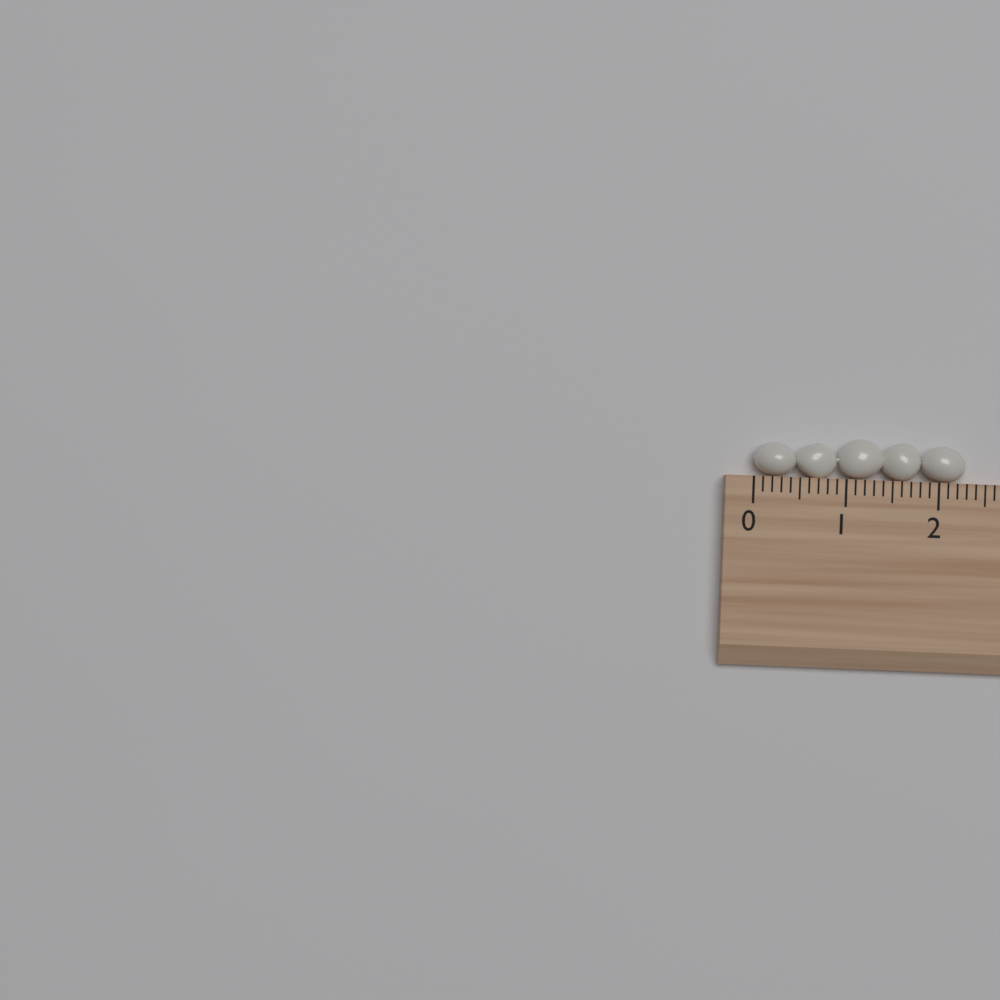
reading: 2.3 (no unit)
